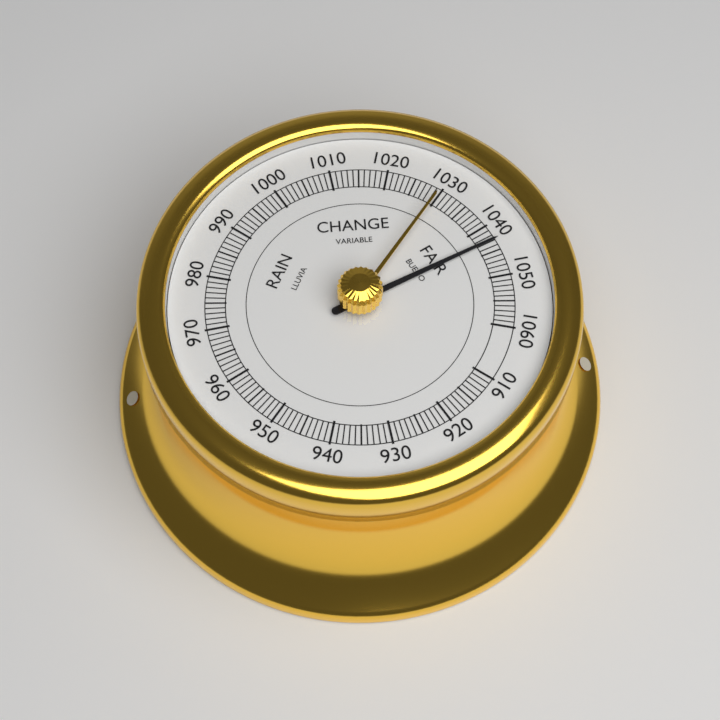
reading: 1043 (no unit)
